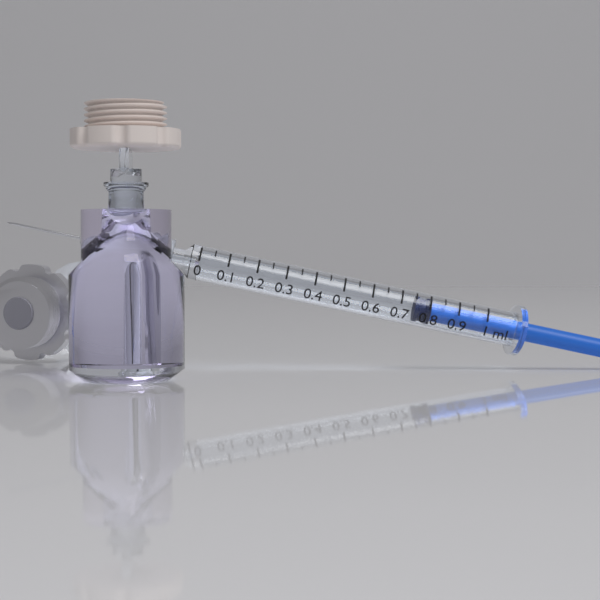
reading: 0.75 ml
